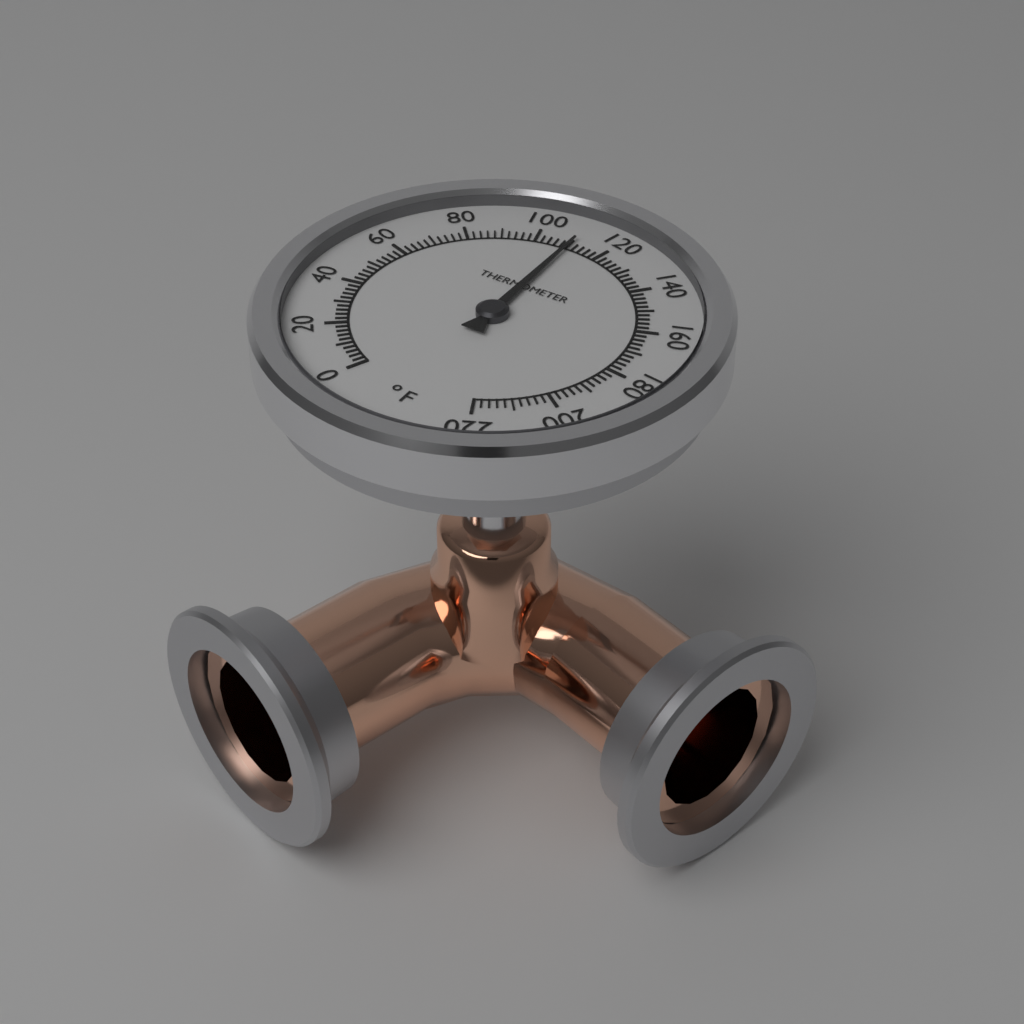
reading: 110 °F
